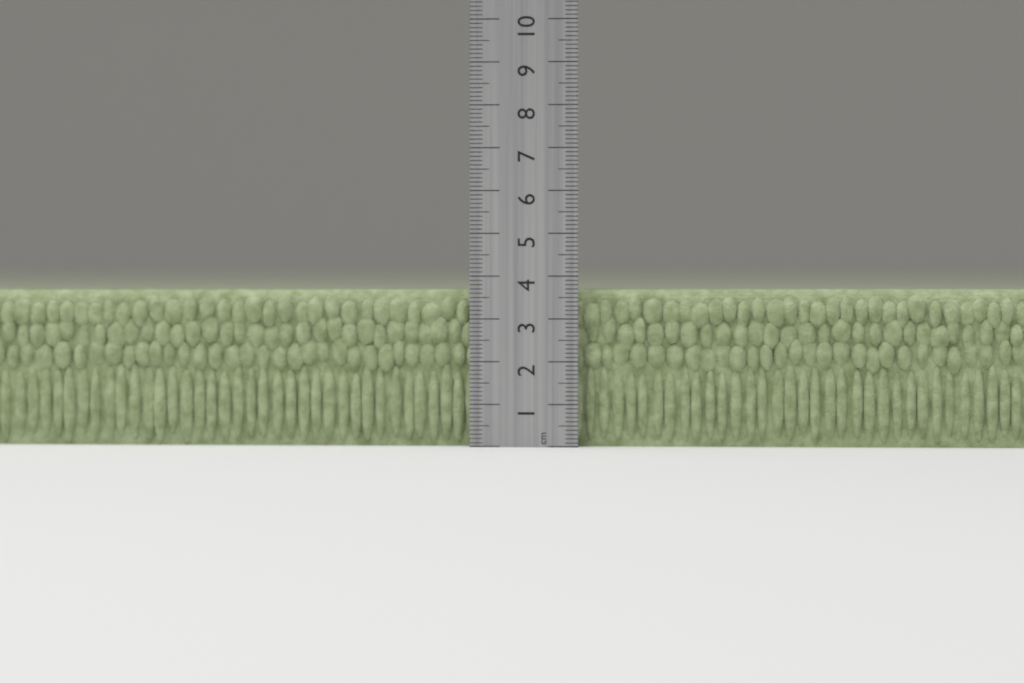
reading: 3.7 cm
